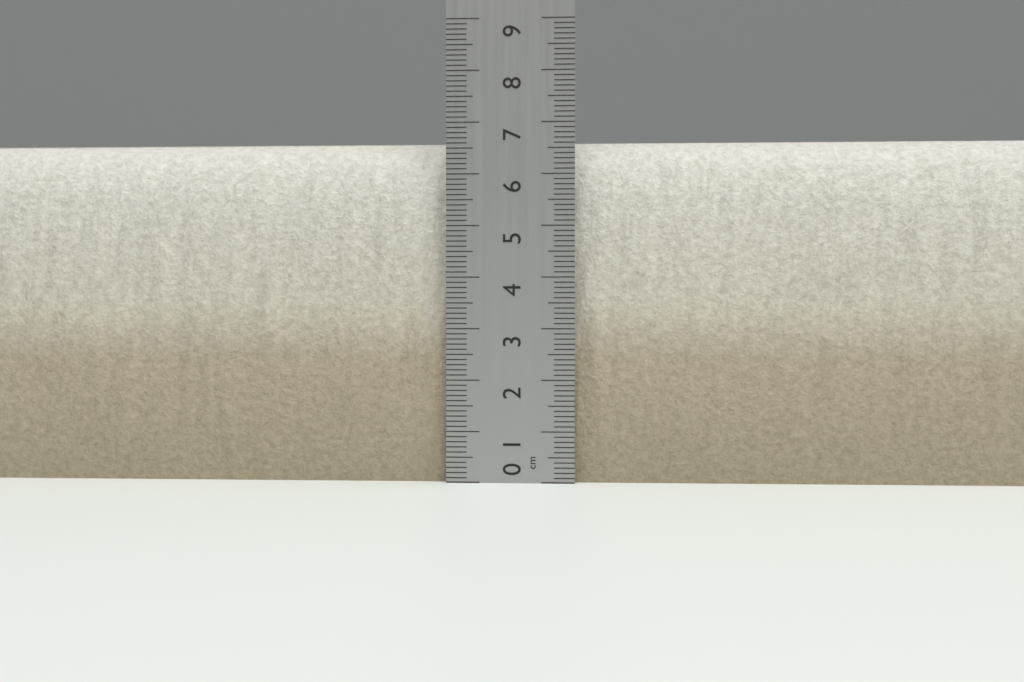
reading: 6.7 cm
